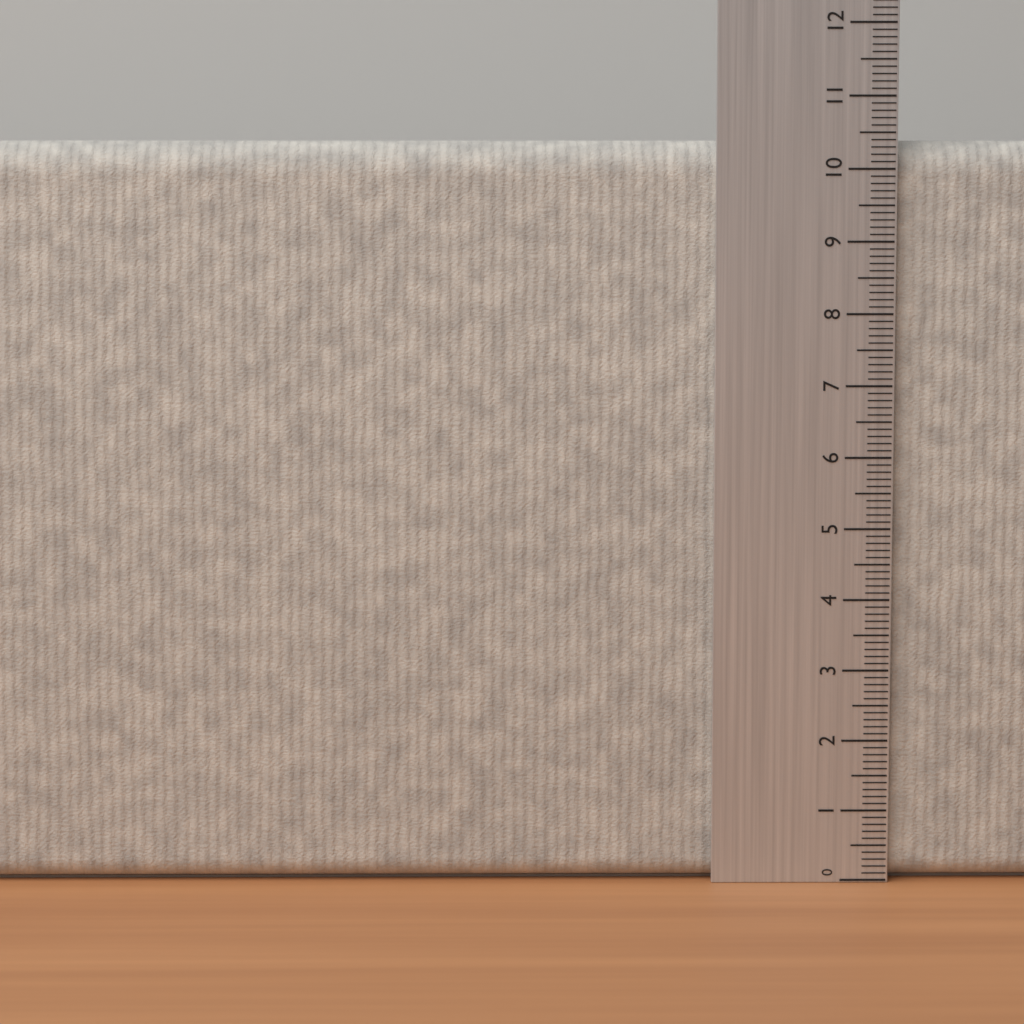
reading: 10.4 (no unit)
